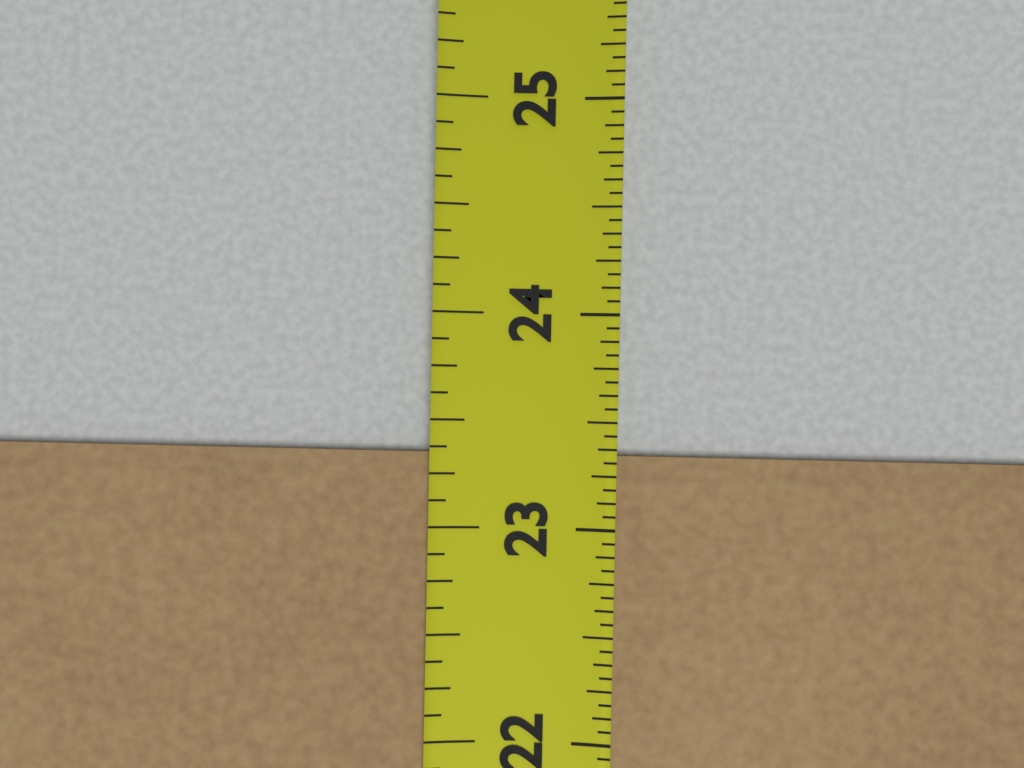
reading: 23.3750 in
